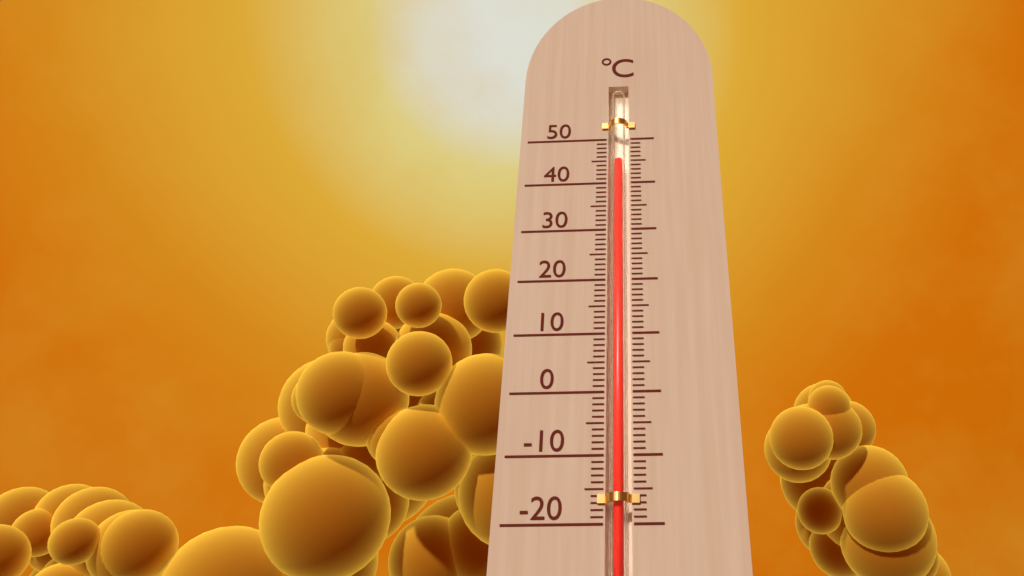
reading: 45 °C
